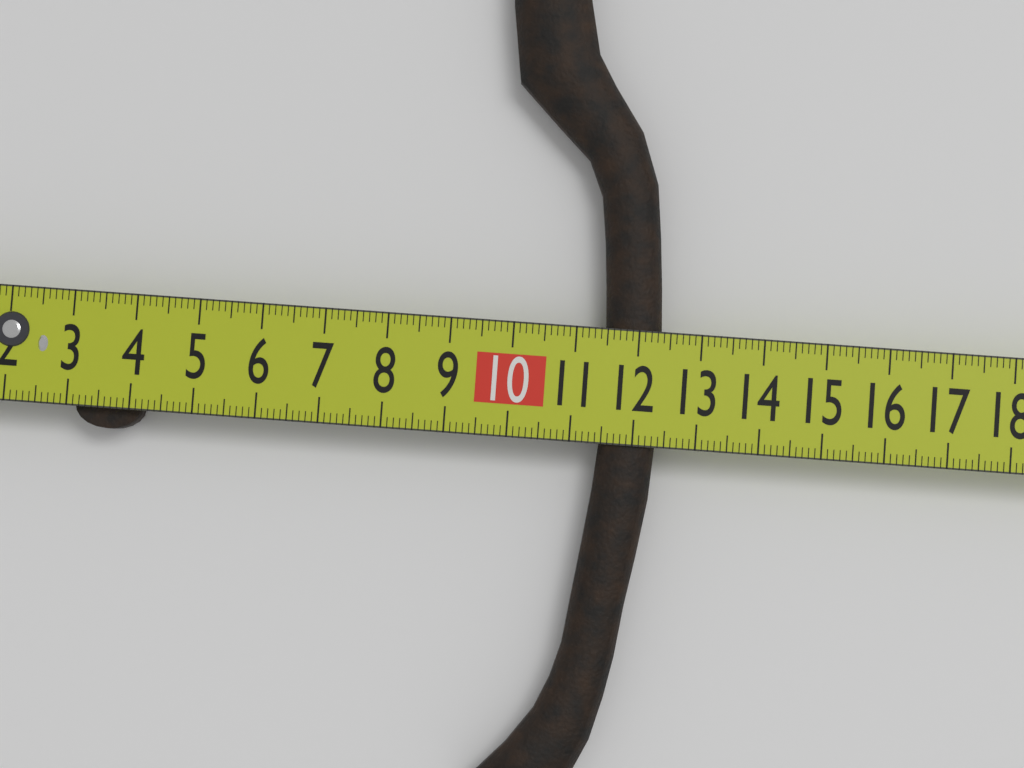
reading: 12.4 cm
